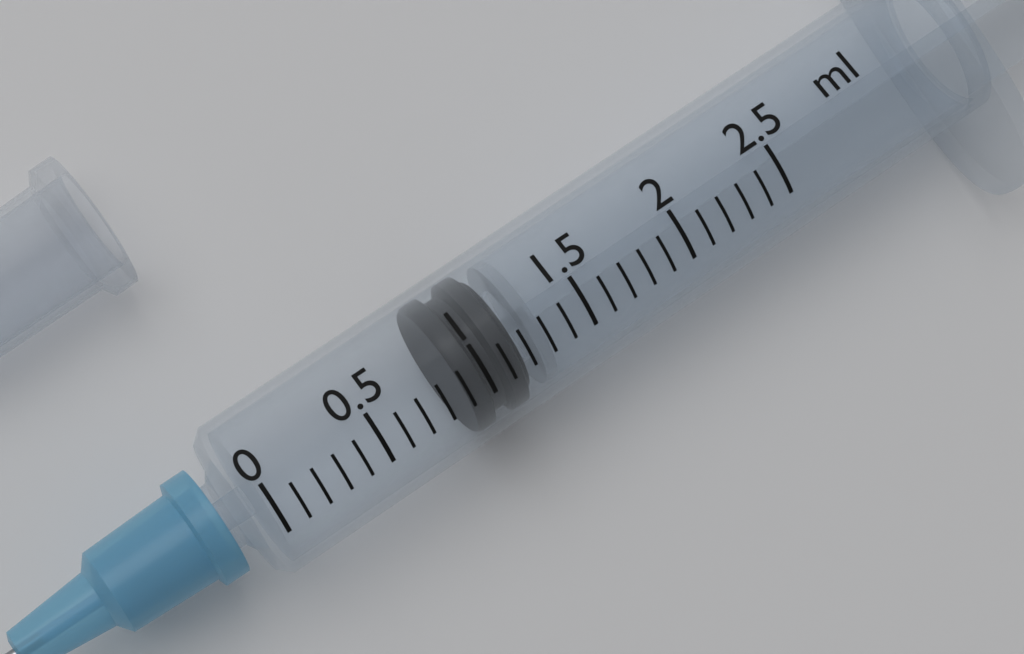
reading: 0.9 ml
